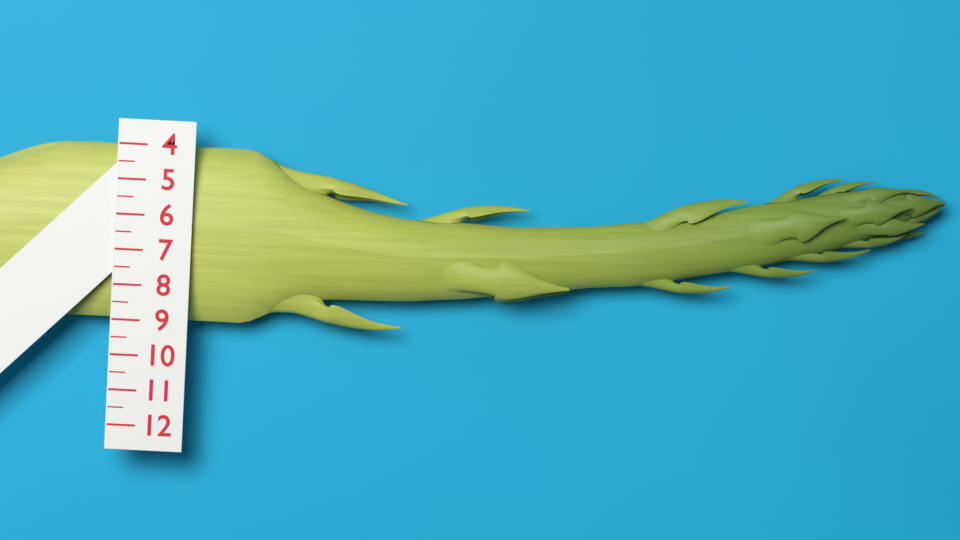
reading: 9.0 (no unit)
